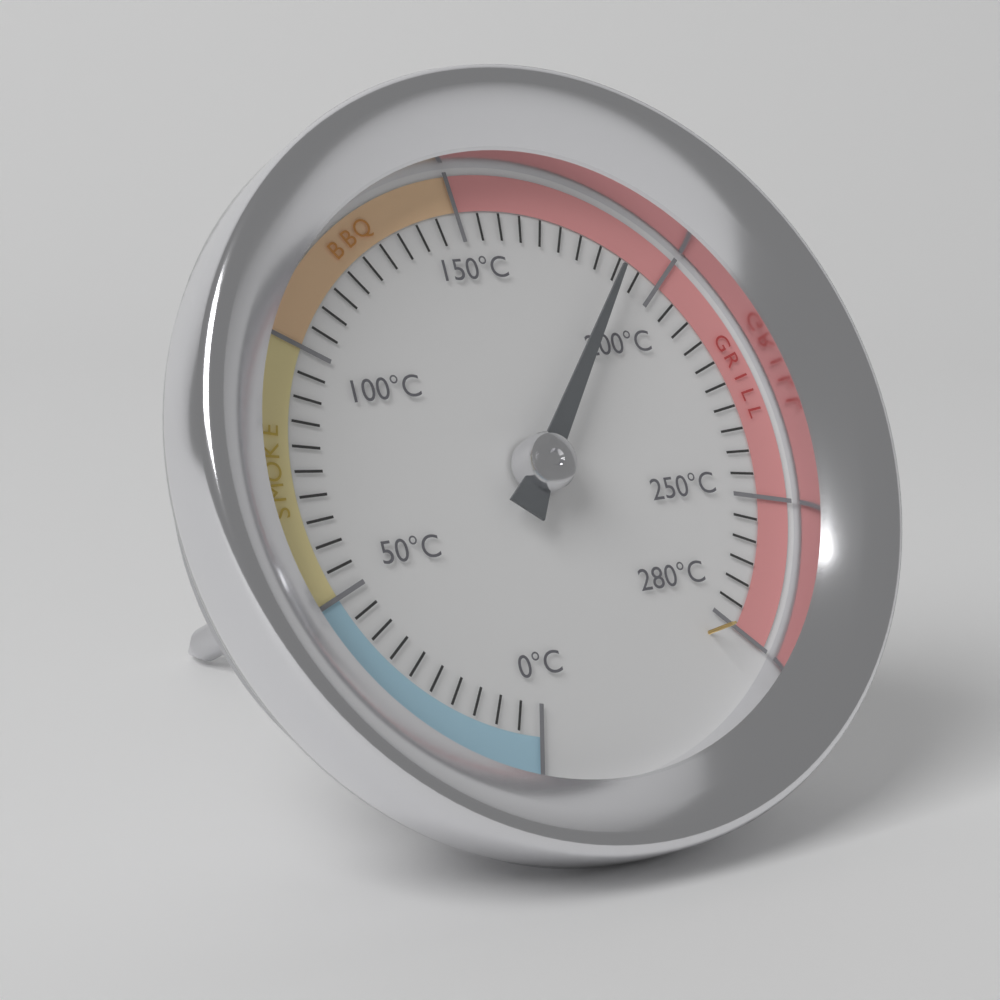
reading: 190 °C
